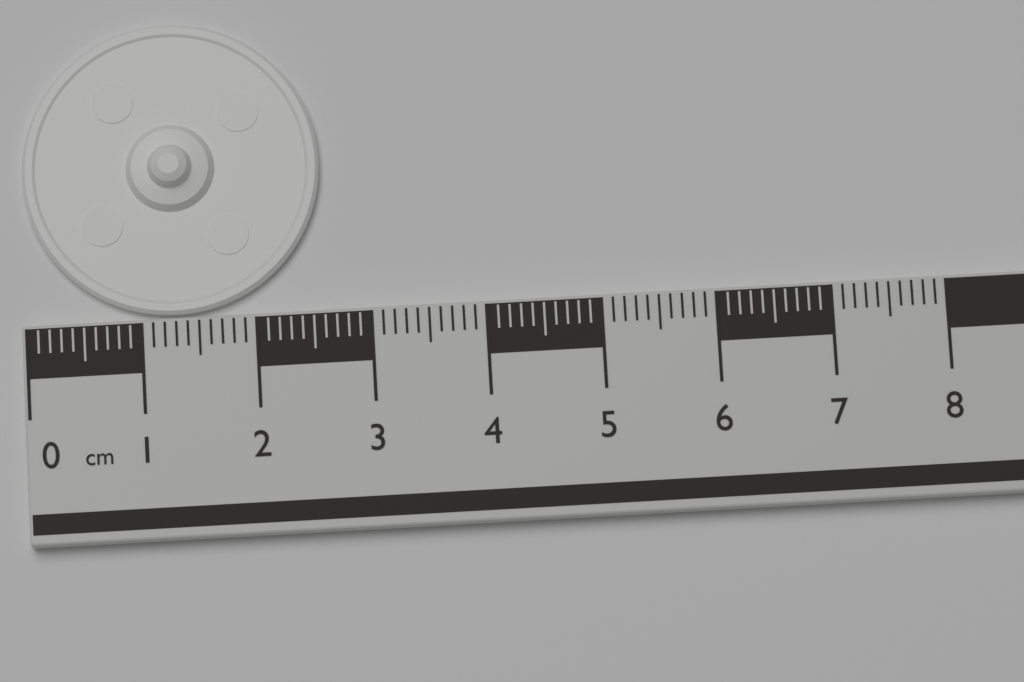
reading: 2.6 cm
